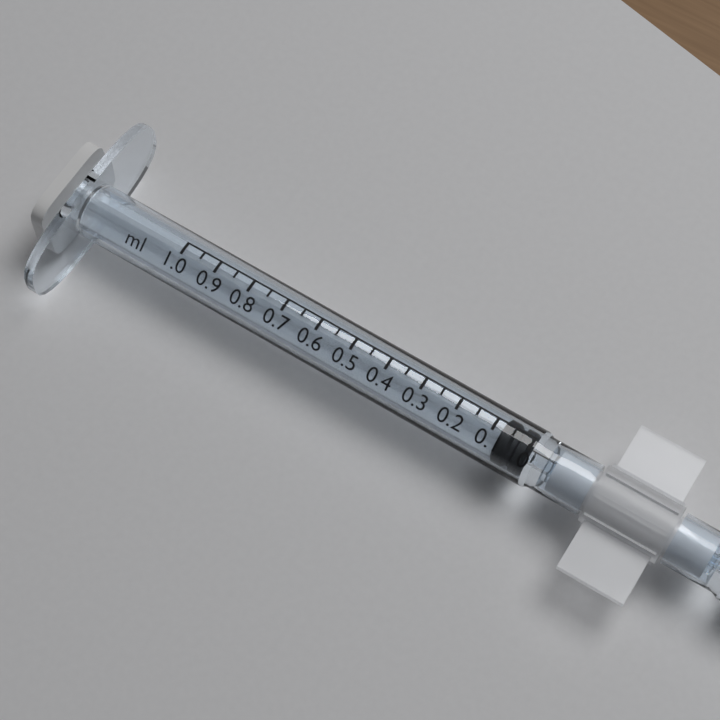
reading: 0.00 ml
